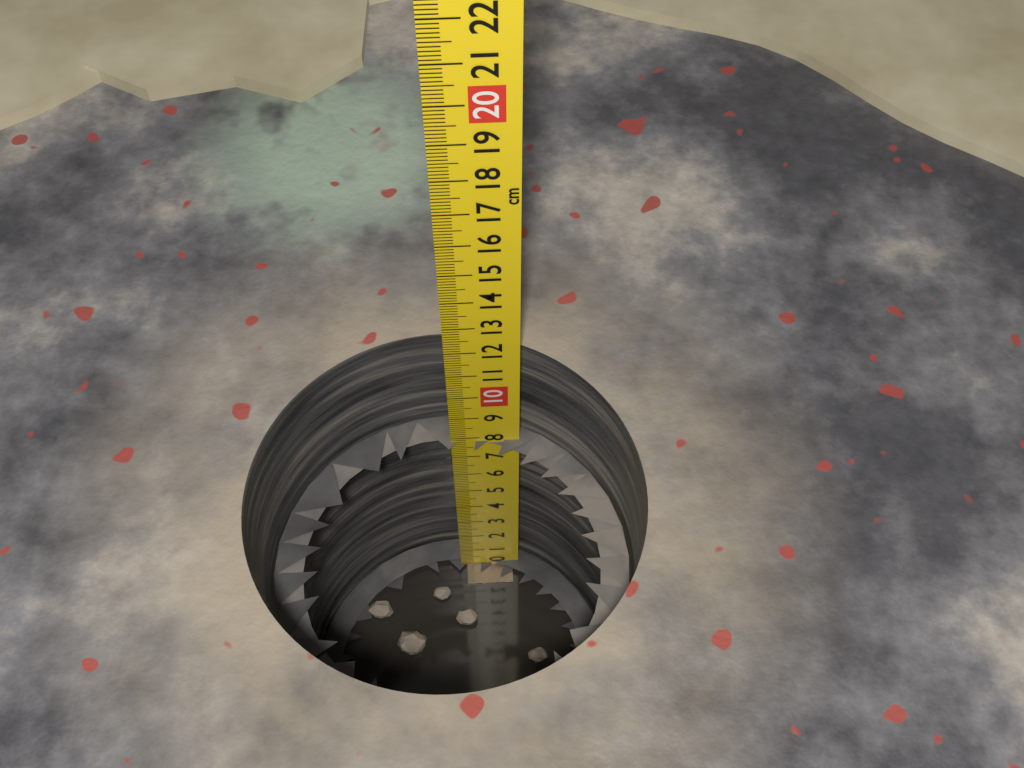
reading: 7.8 cm
